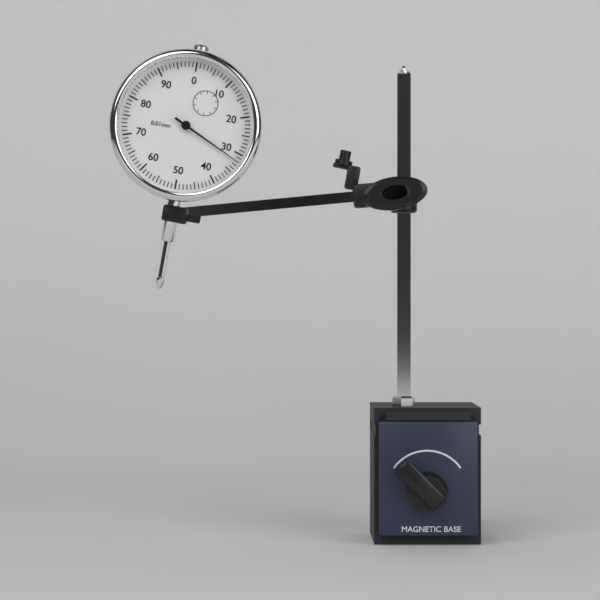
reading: 0.32 mm
